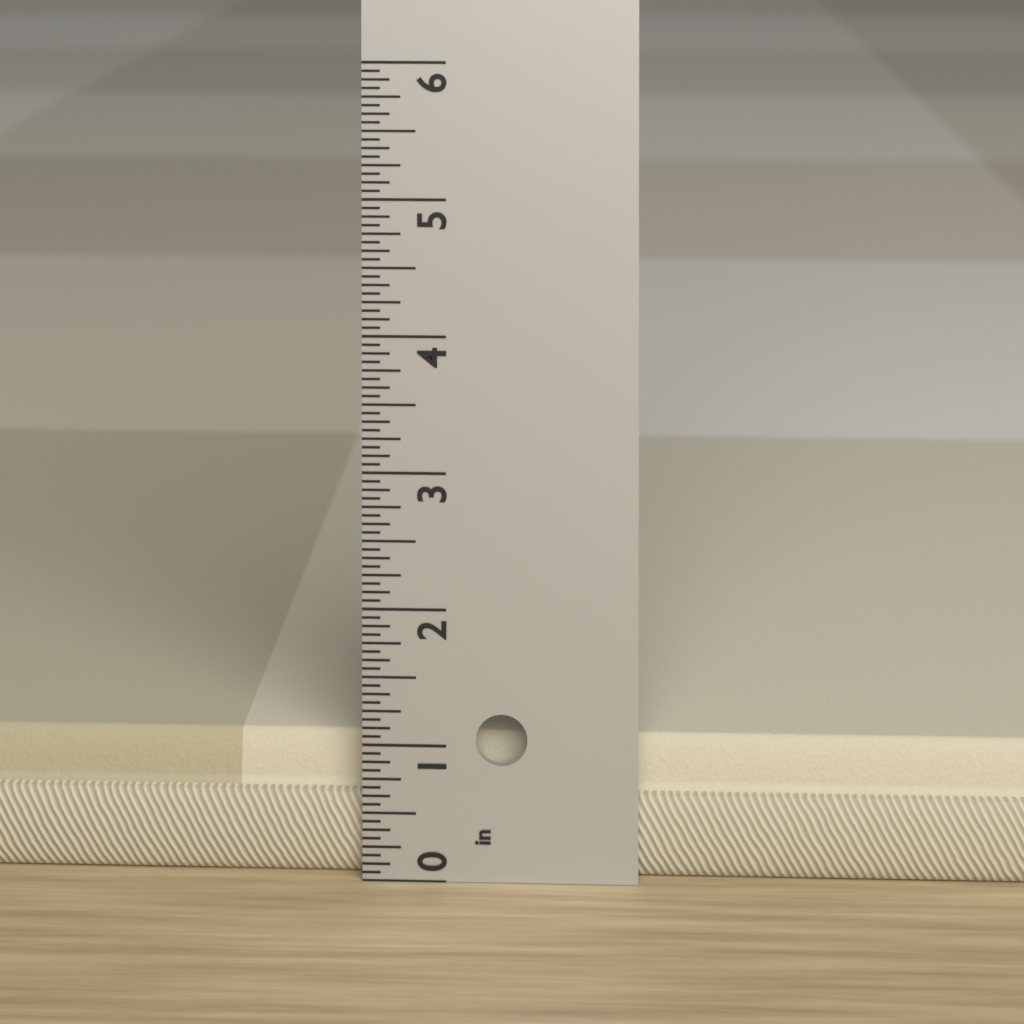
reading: 1.0000 in
